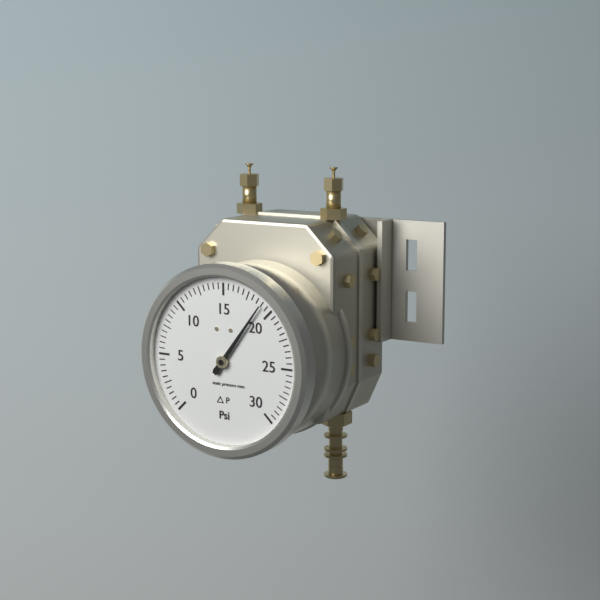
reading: 19.0 psi
